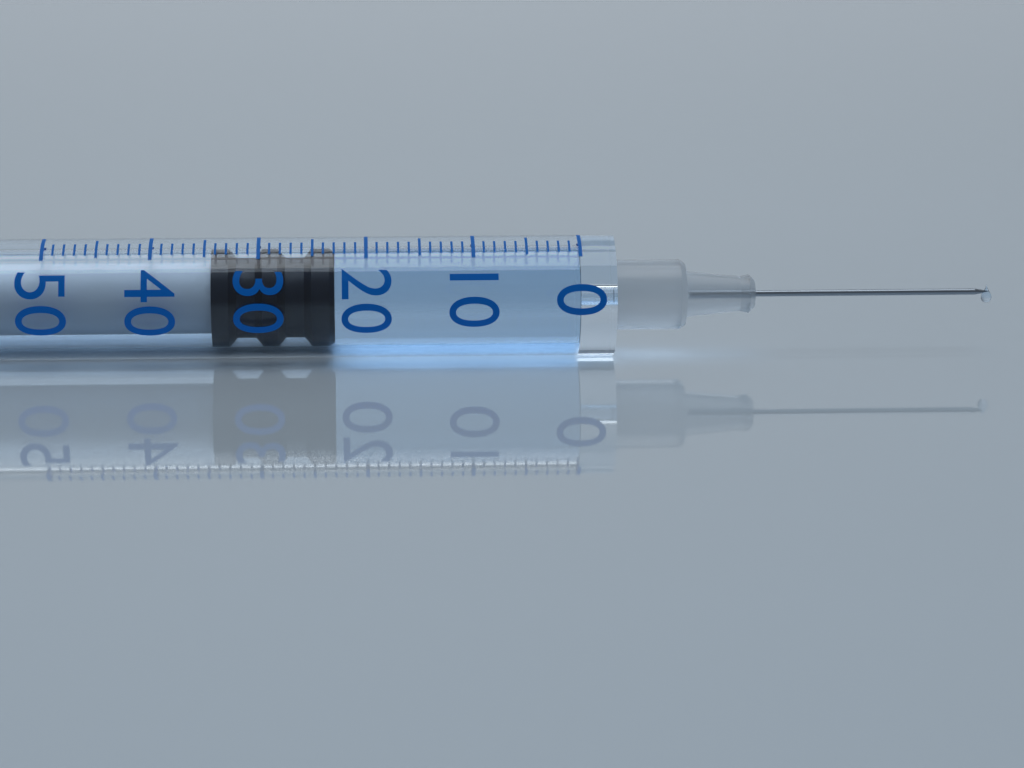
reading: 23 (no unit)
